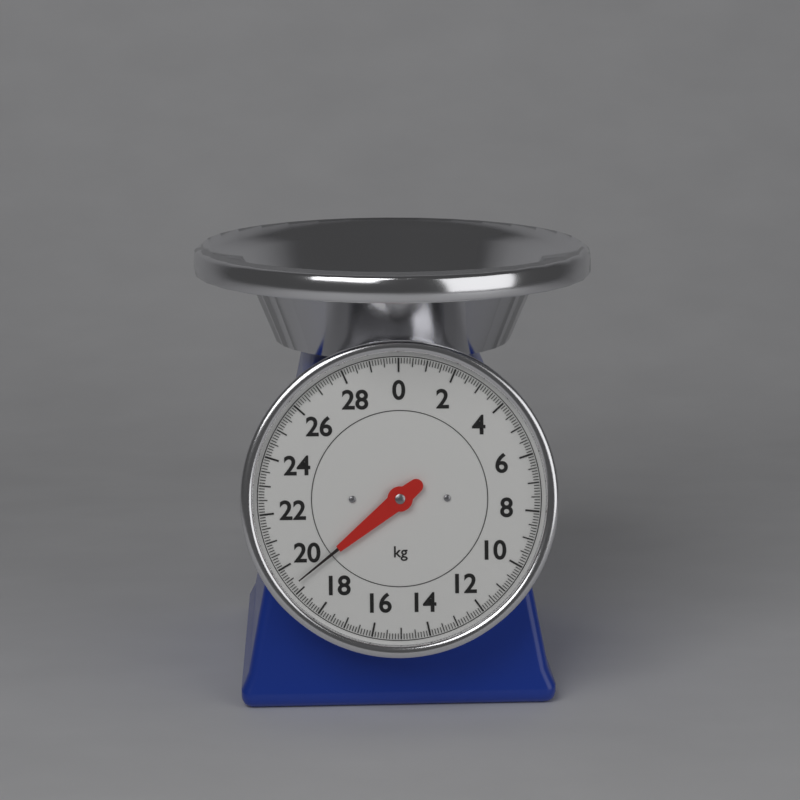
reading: 19.3 kg
